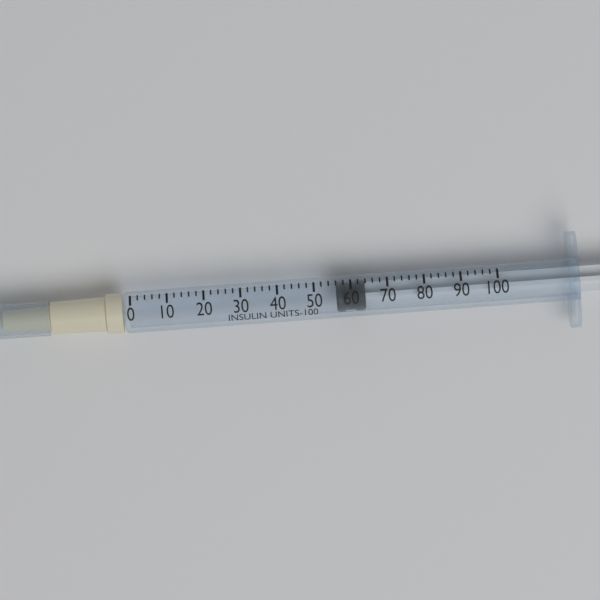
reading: 56 units
